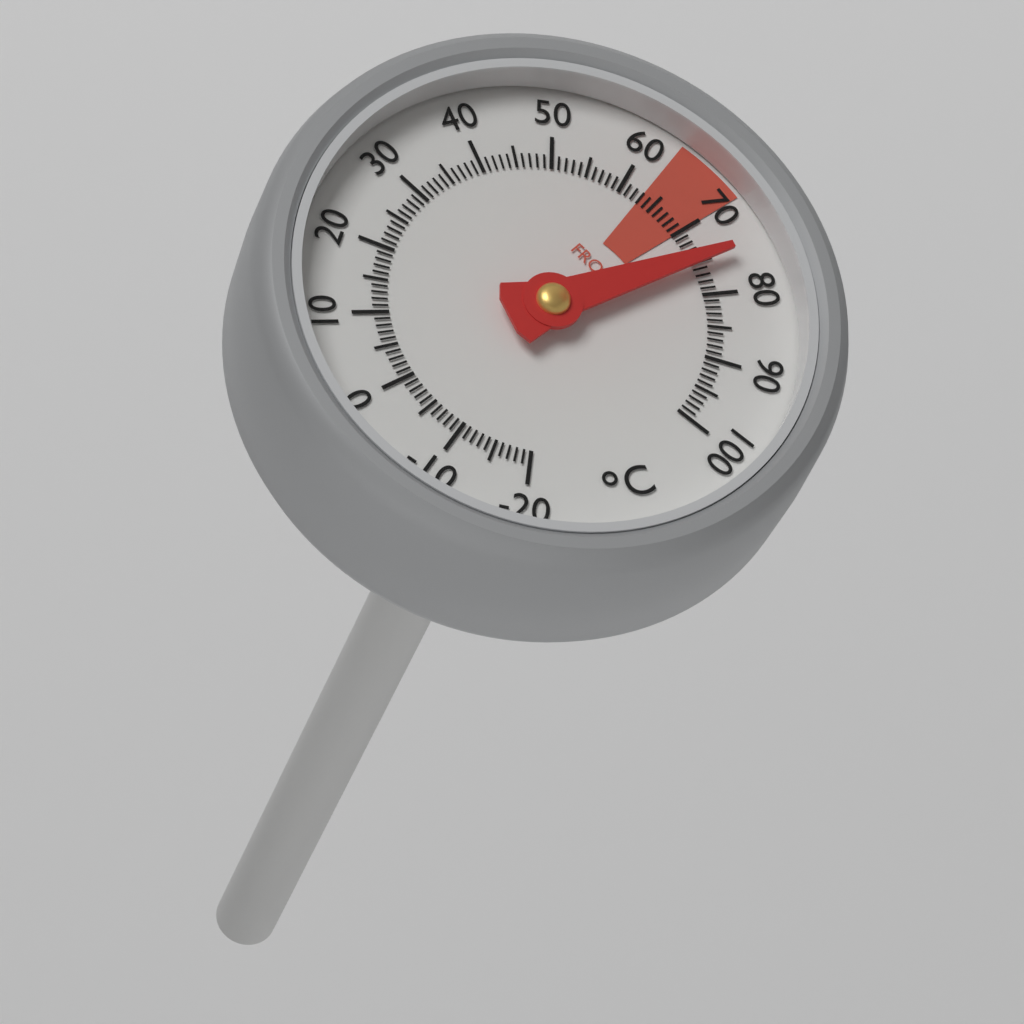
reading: 75 °C
